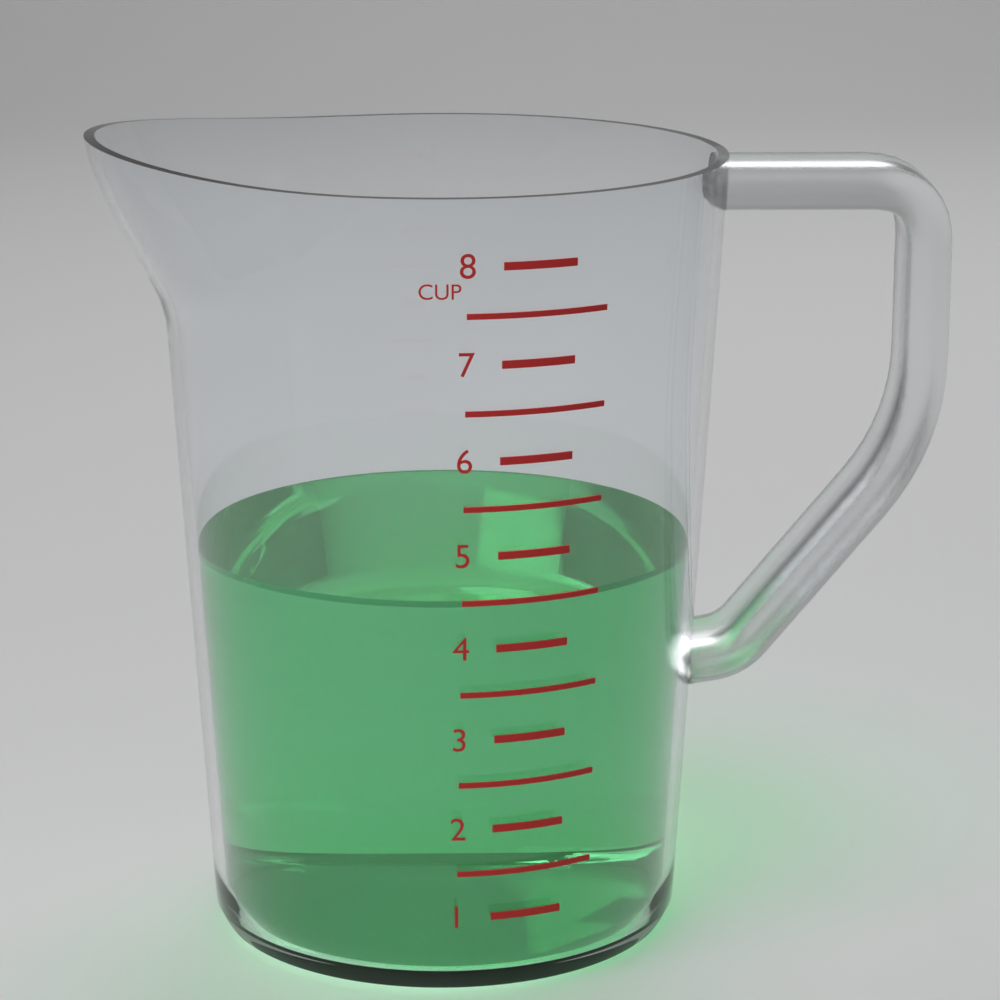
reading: 4.5 cup
